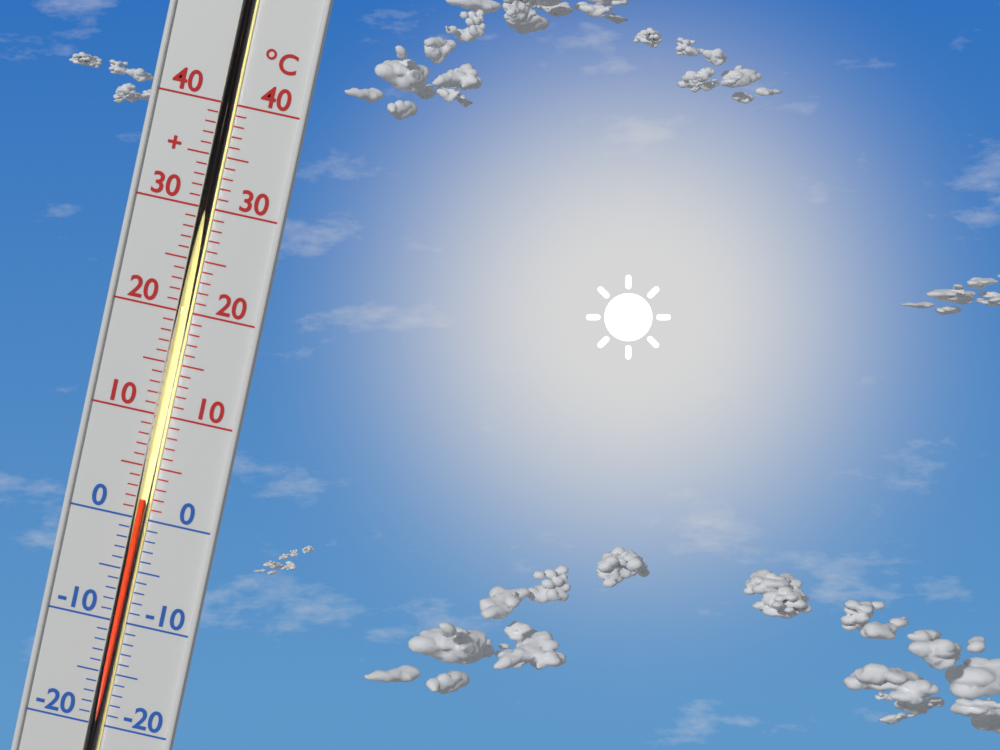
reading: 2 °C
